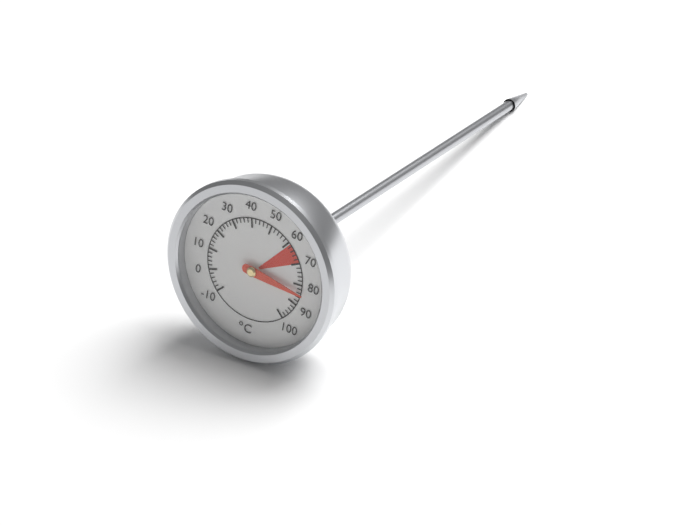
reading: 84 °C
